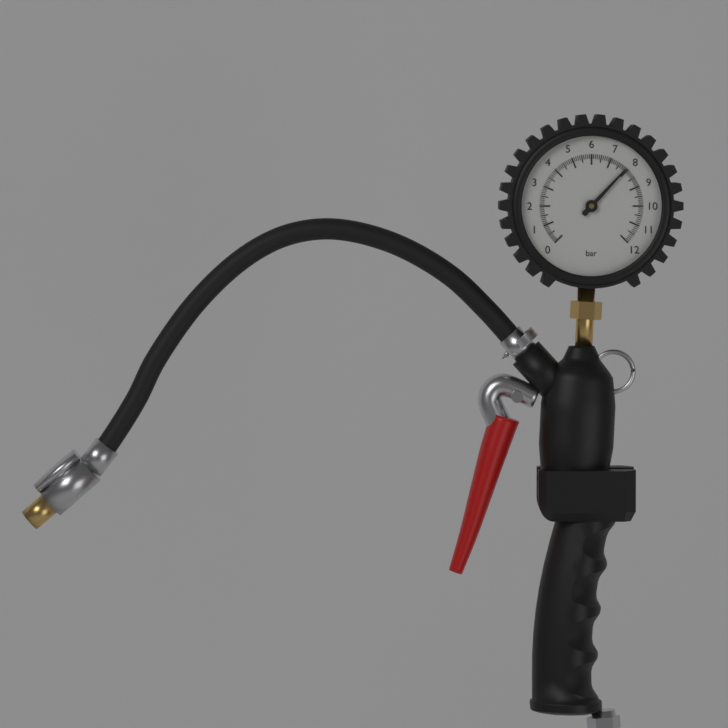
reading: 7.9 bar
